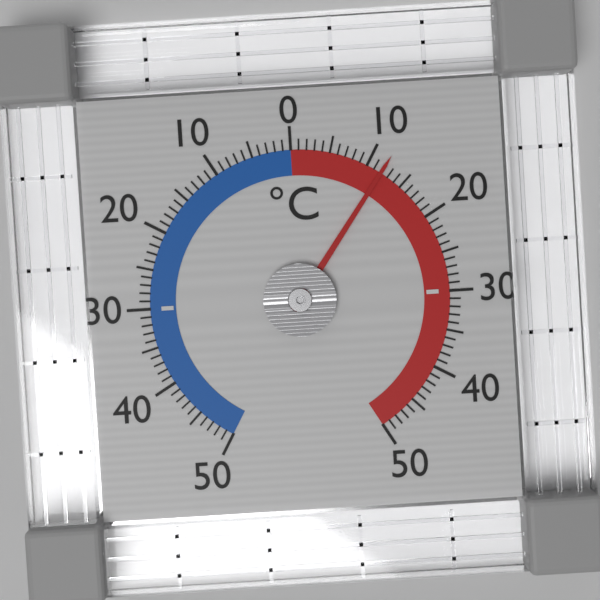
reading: 12 °C
